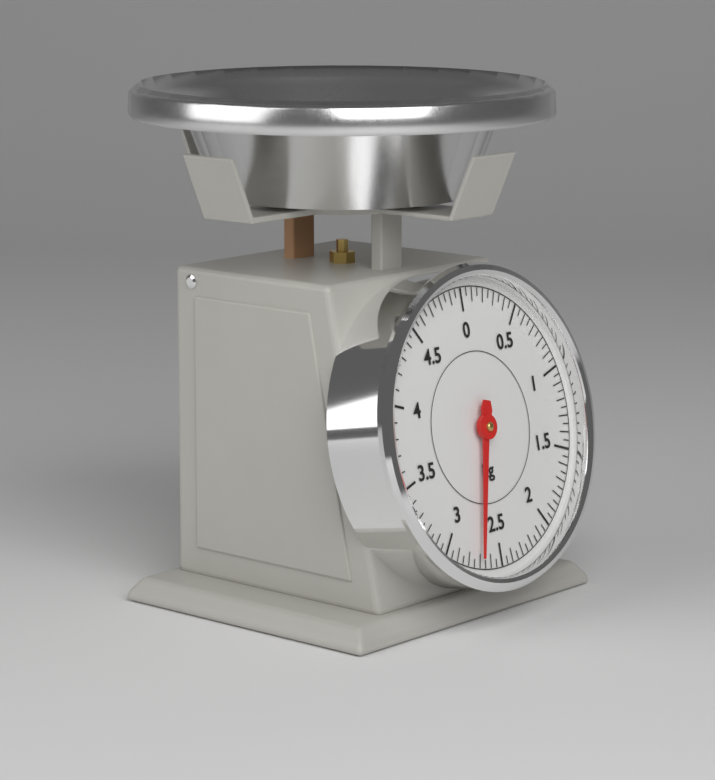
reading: 2.70 kg
